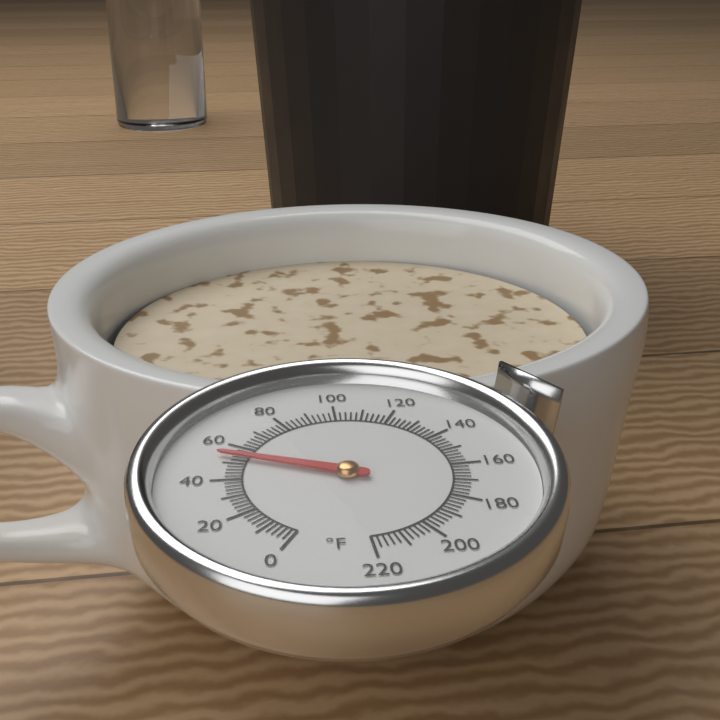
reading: 54 °F
